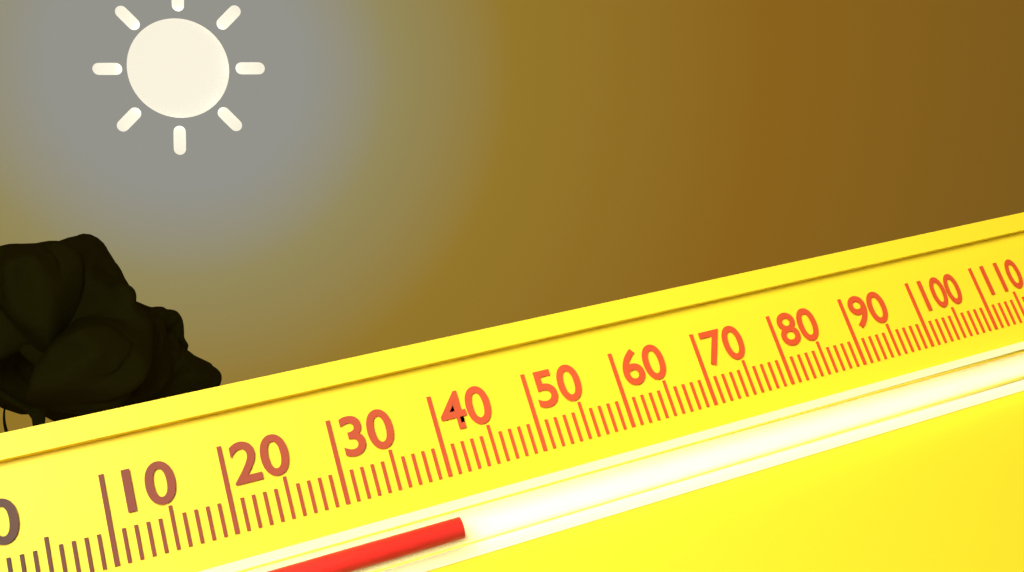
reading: 39 (no unit)
